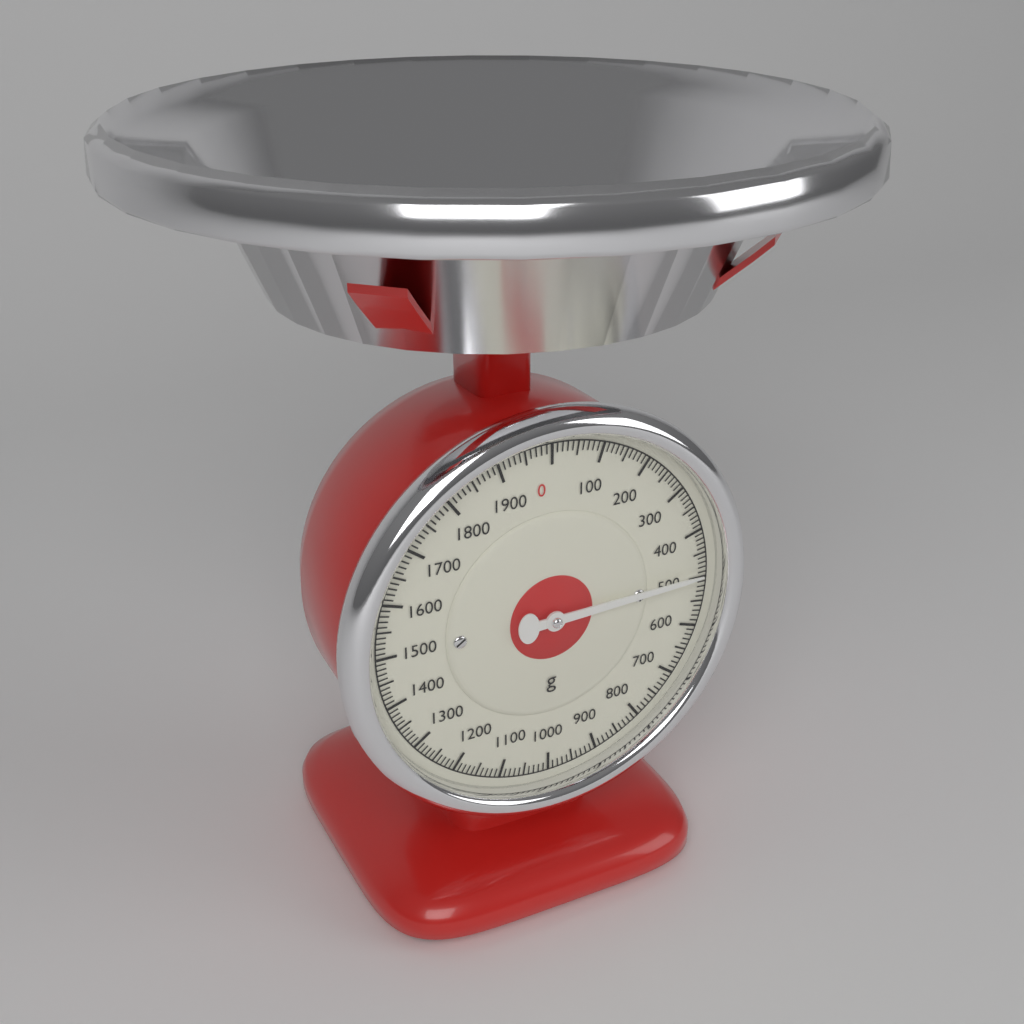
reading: 490 g
